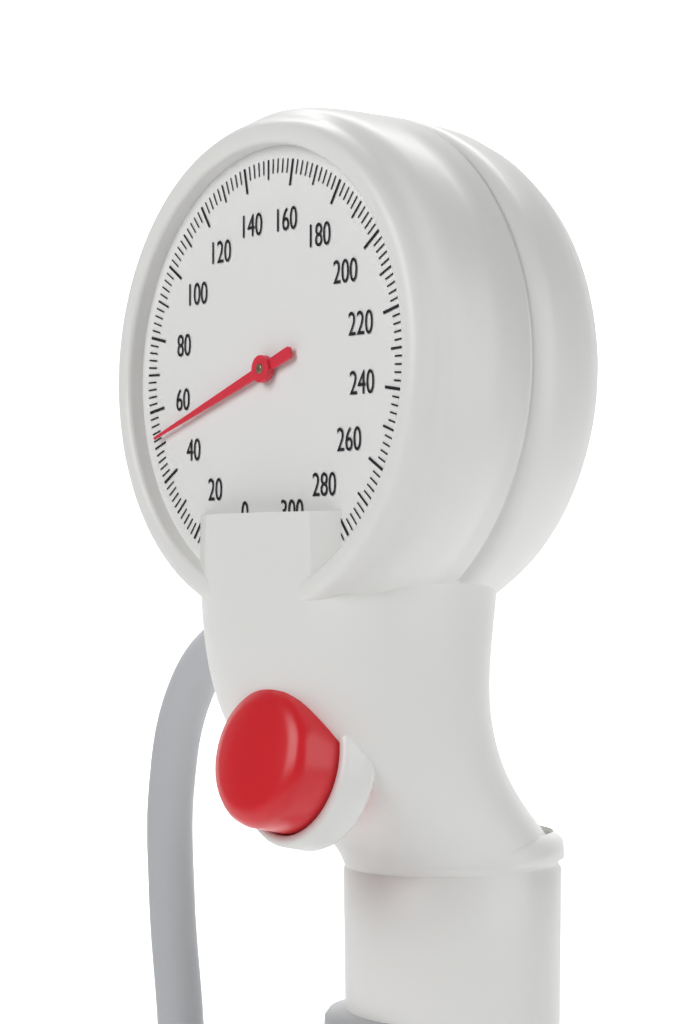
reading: 52 mmHg
